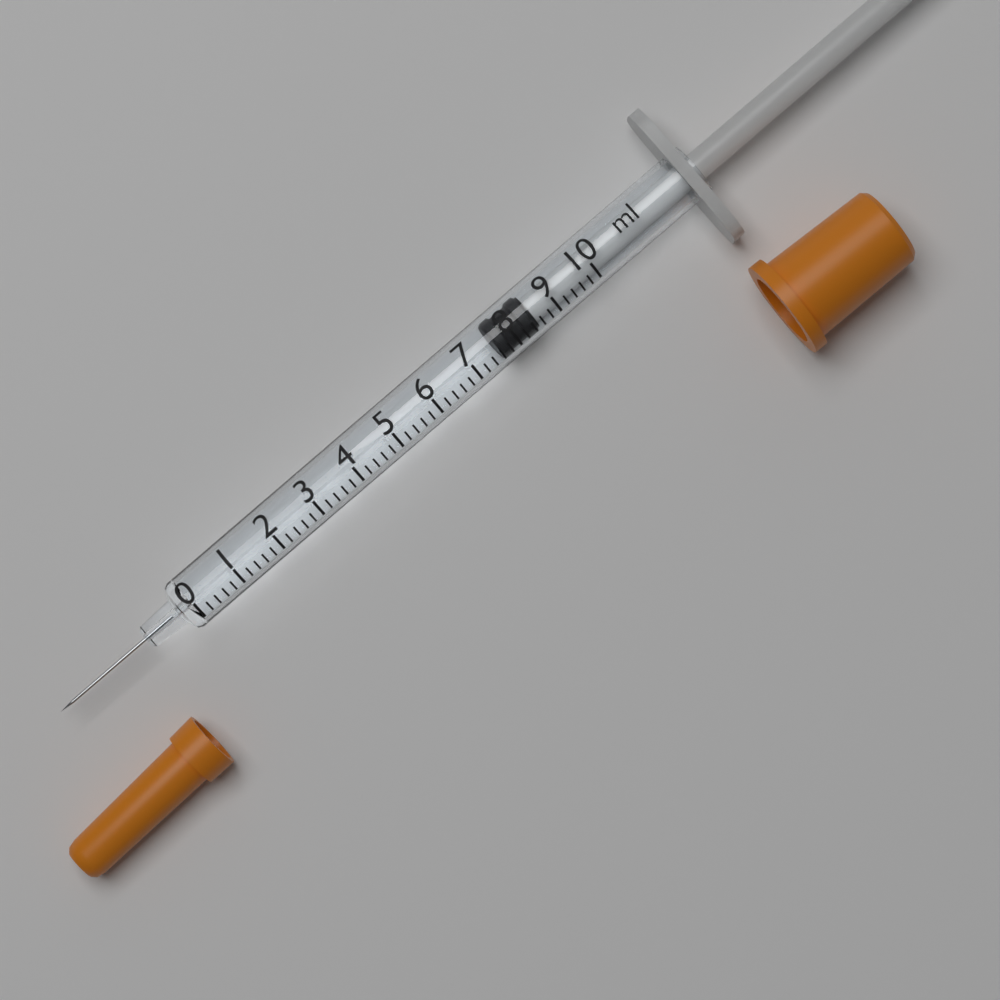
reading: 7.6 ml
